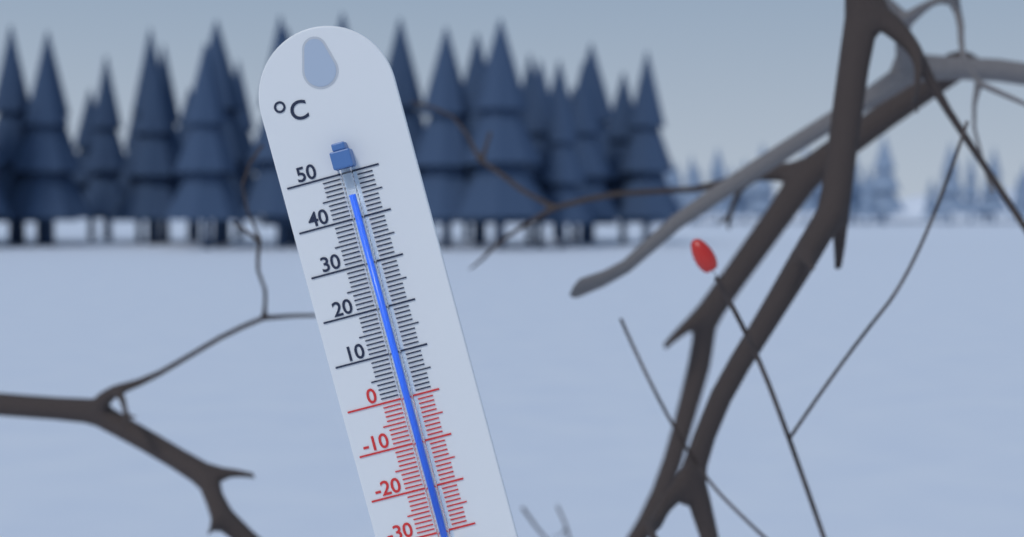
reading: 45 °C
